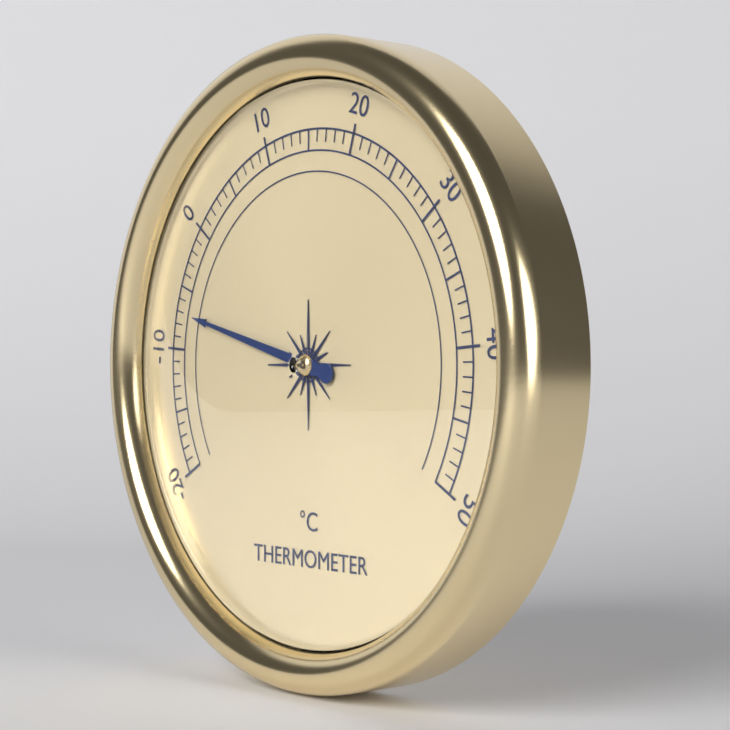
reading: -7 °C
